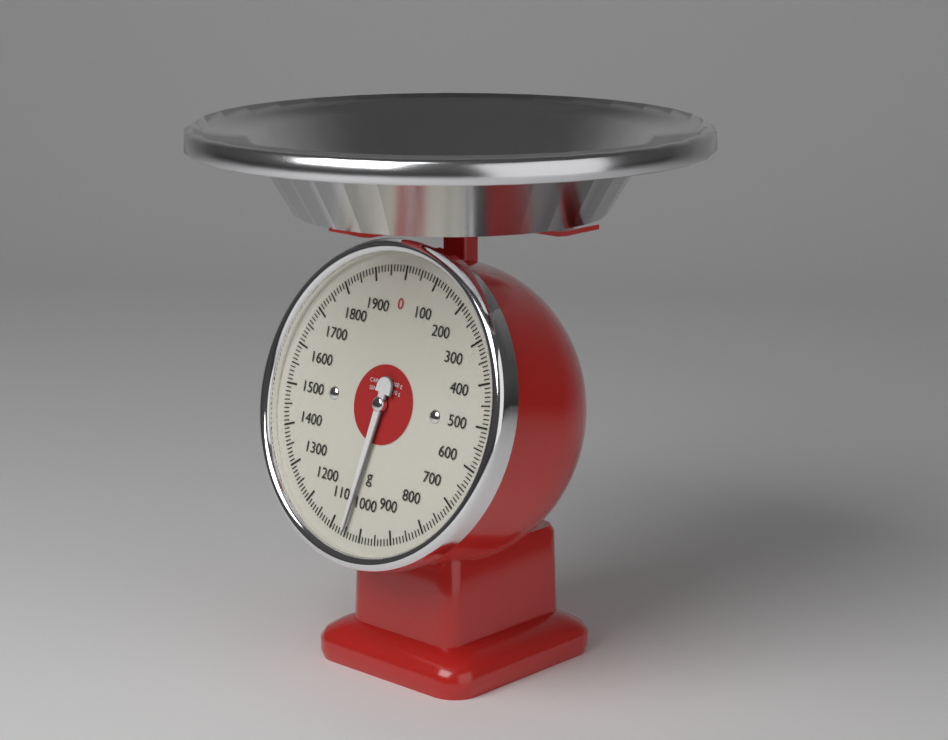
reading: 1050 g
